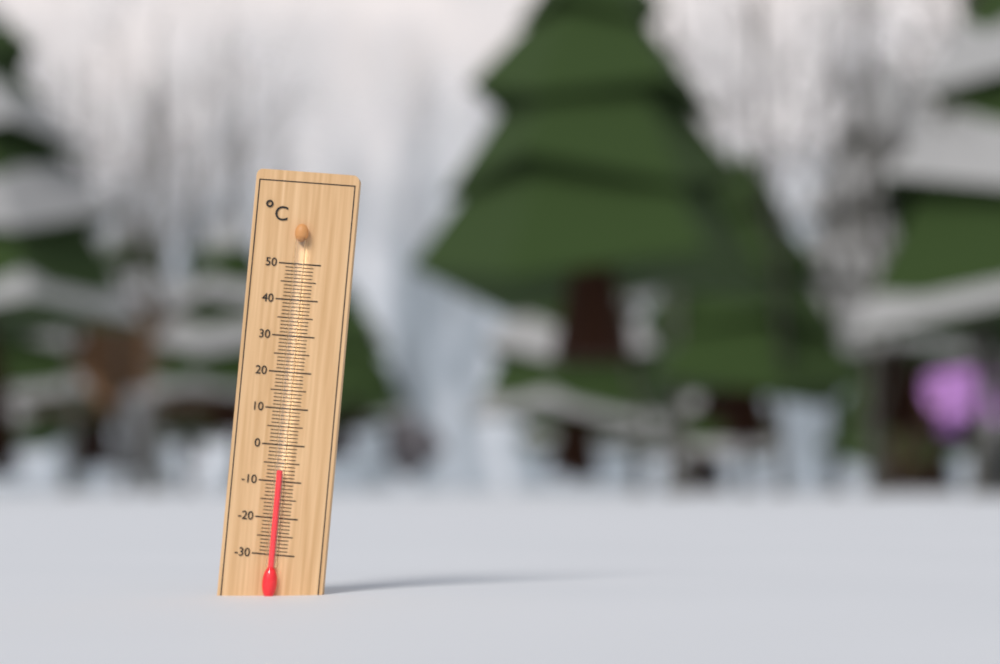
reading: -7 °C
